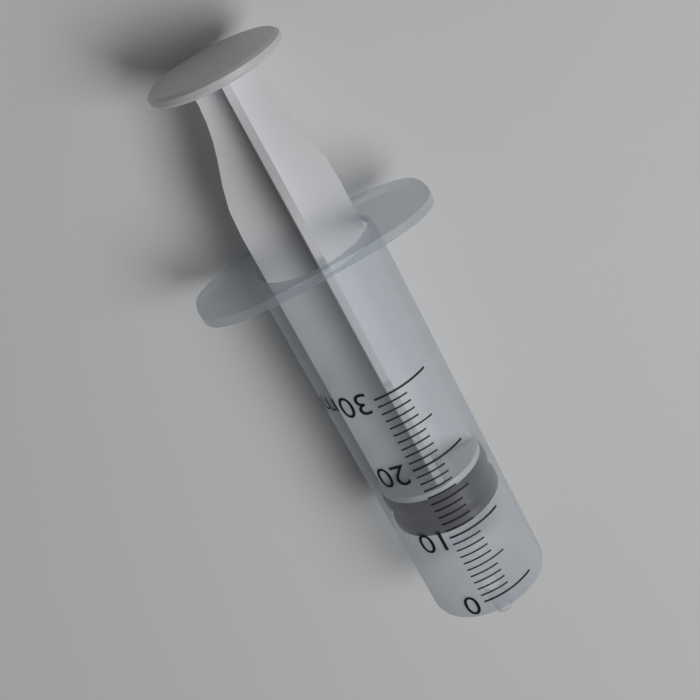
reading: 10 ml
